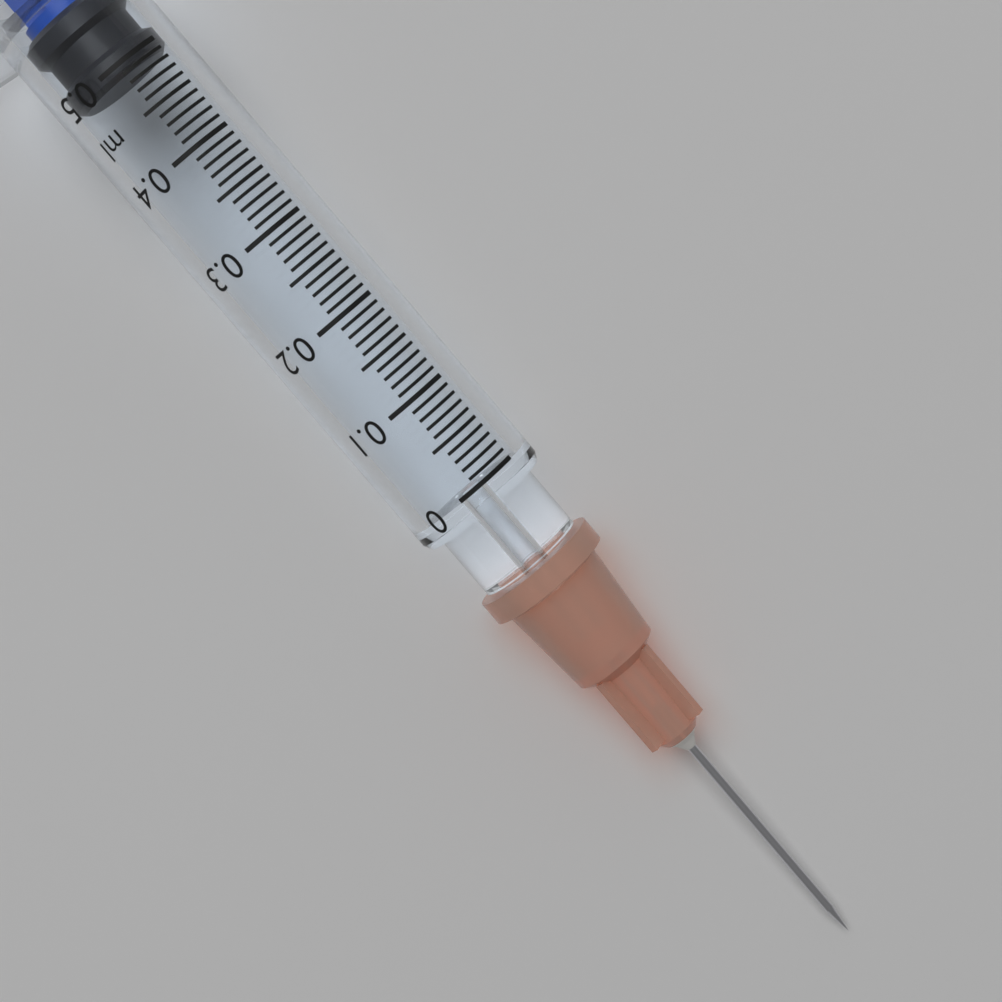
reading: 0.49 ml
